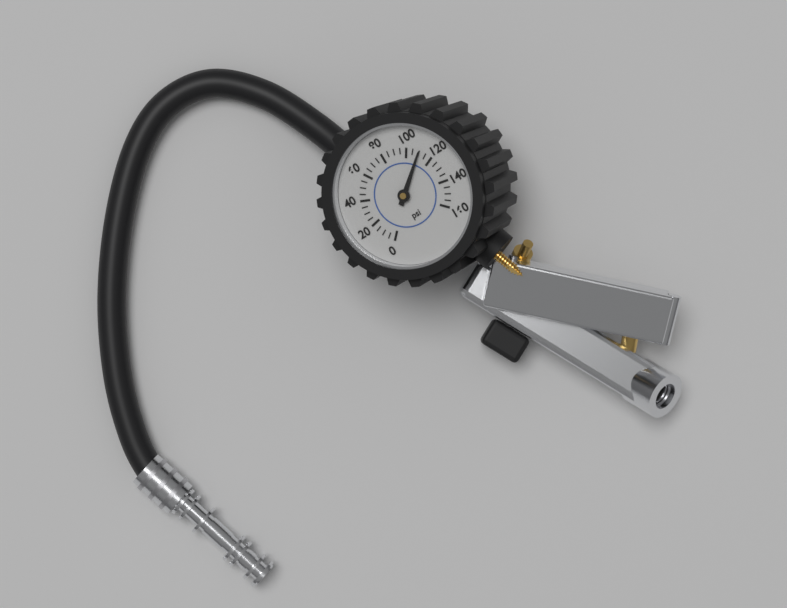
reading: 110 psi
